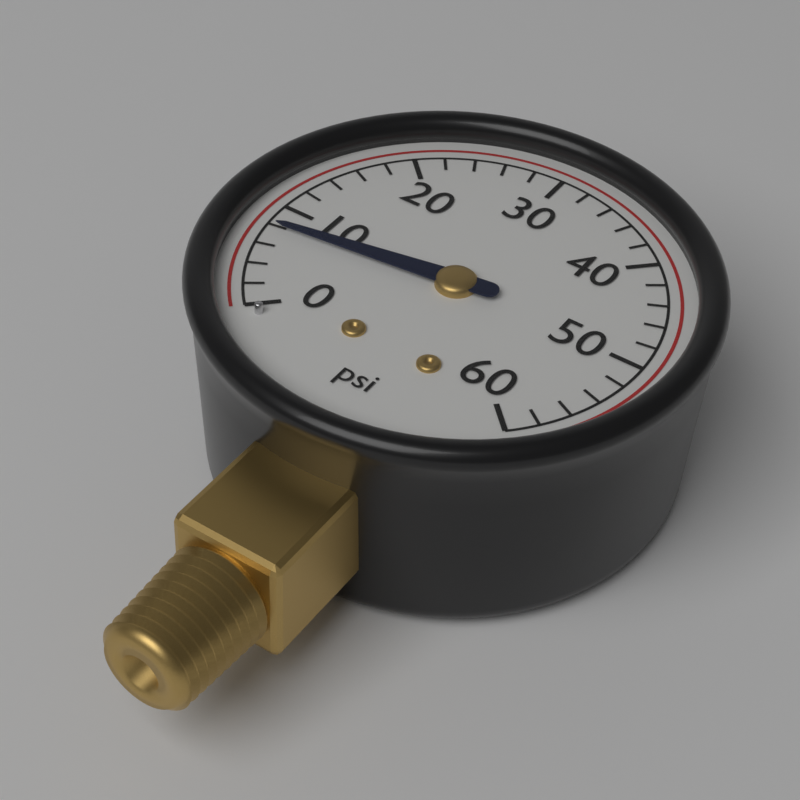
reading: 8 psi
